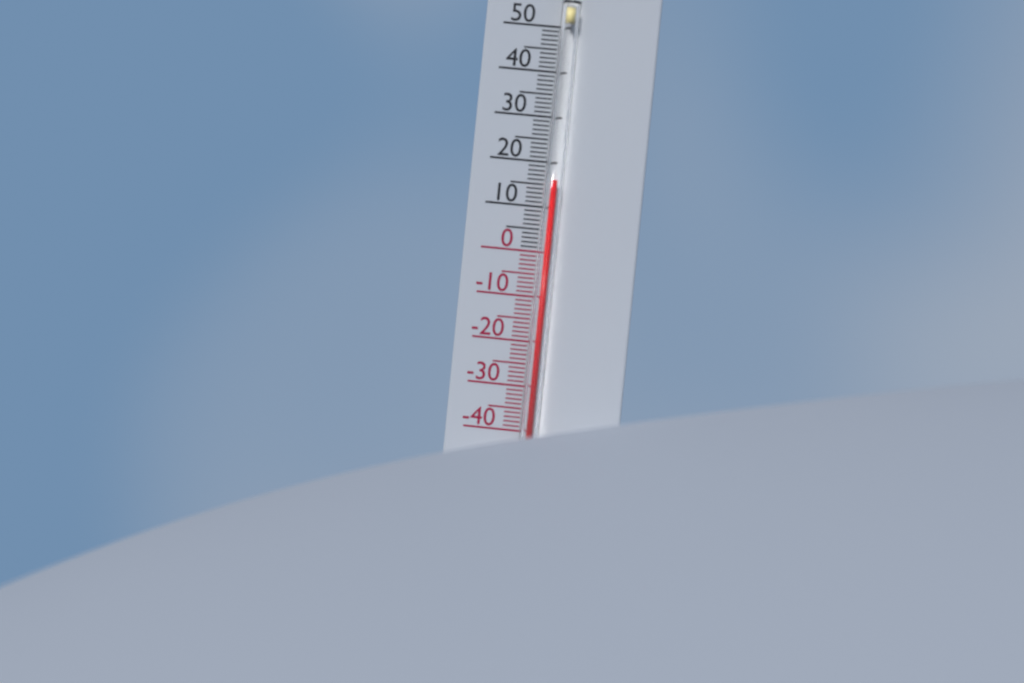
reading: 16 °C
